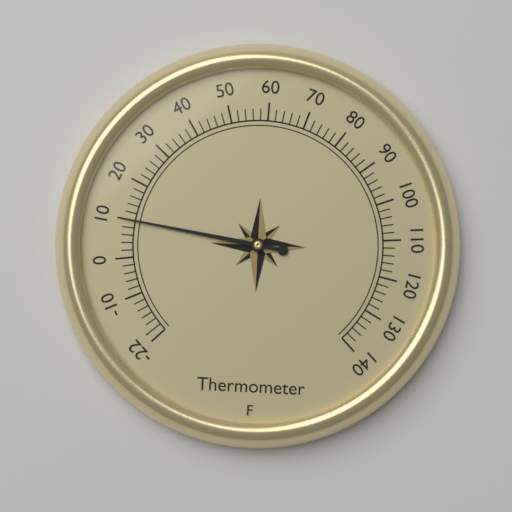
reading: 10 °F
